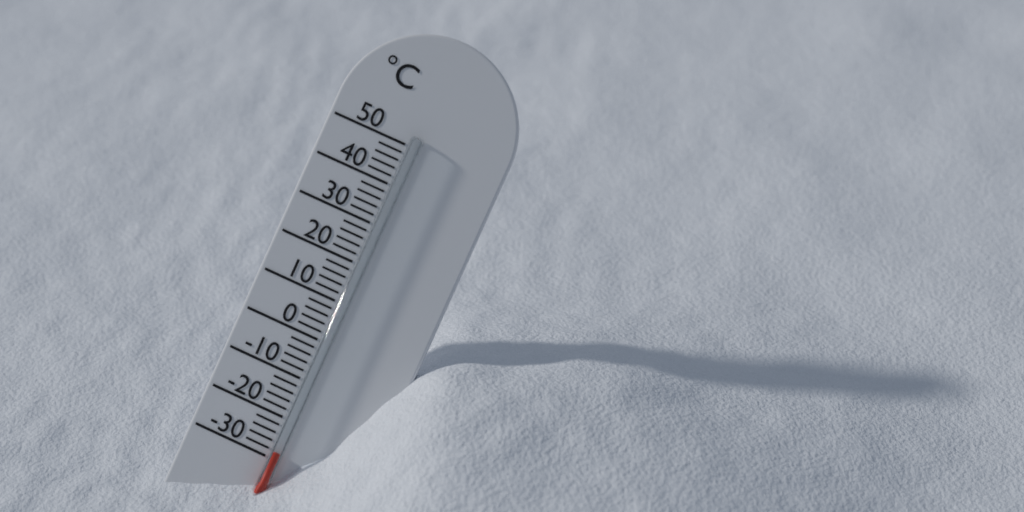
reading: -28 °C
